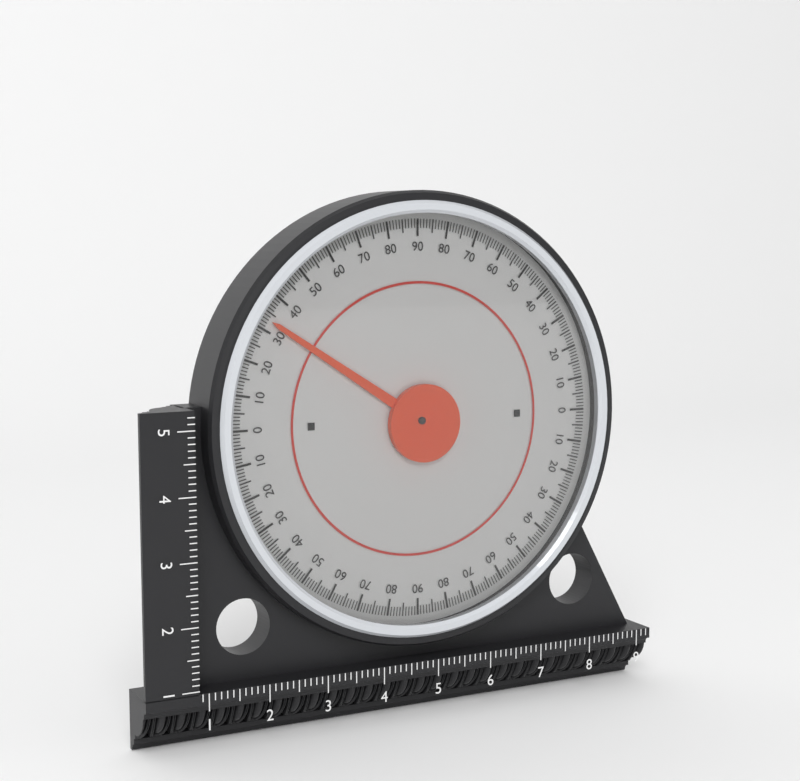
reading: 33 (no unit)
